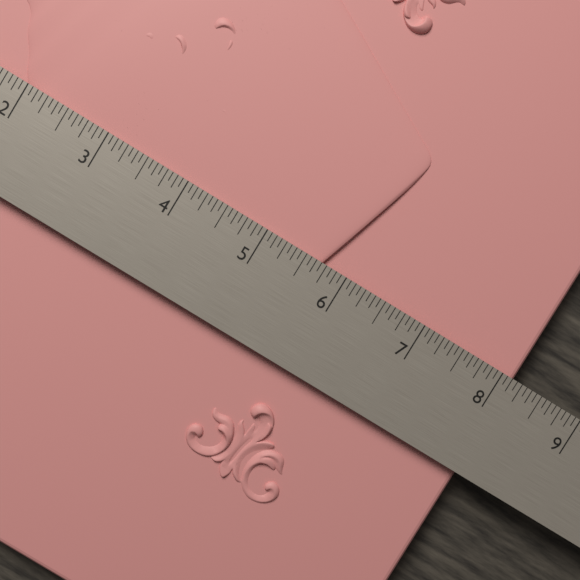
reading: 8.1875 in
